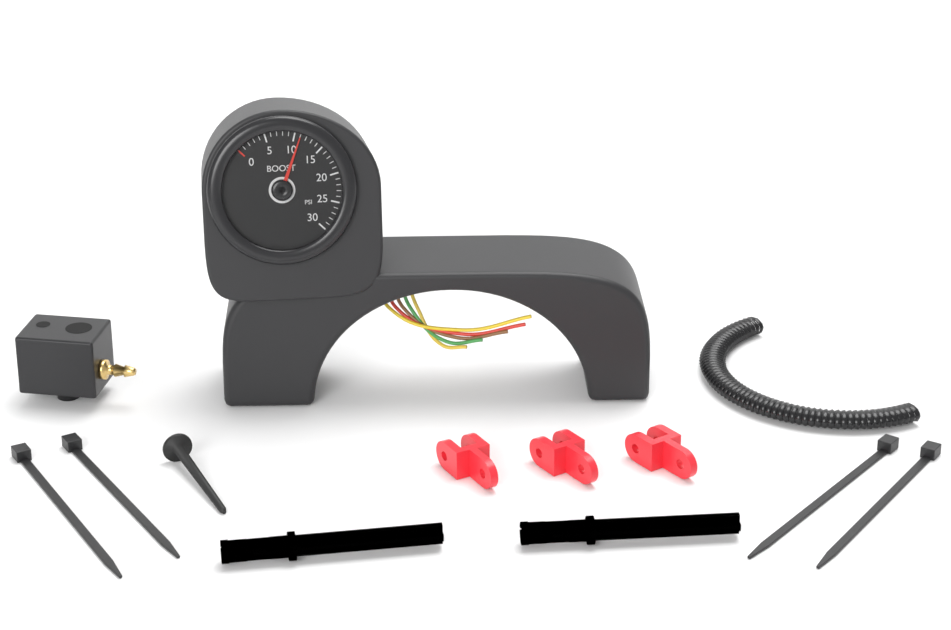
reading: 11 psi
